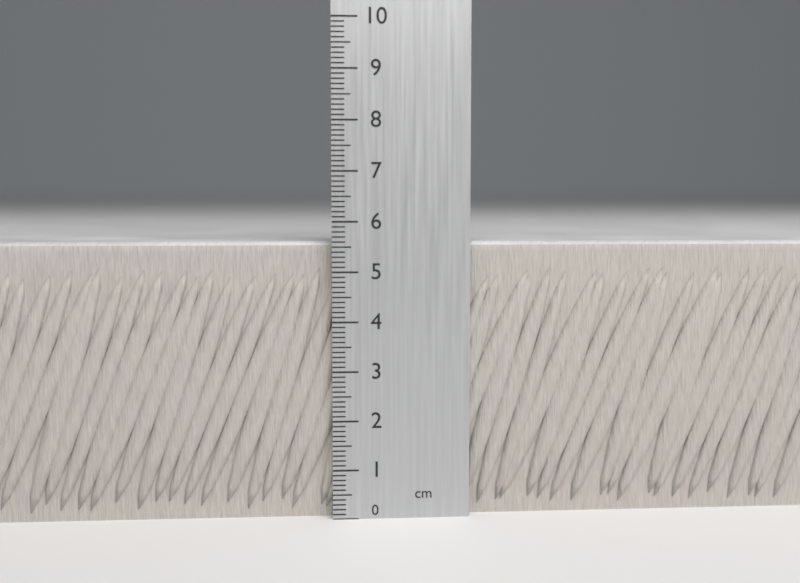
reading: 5.6 cm
